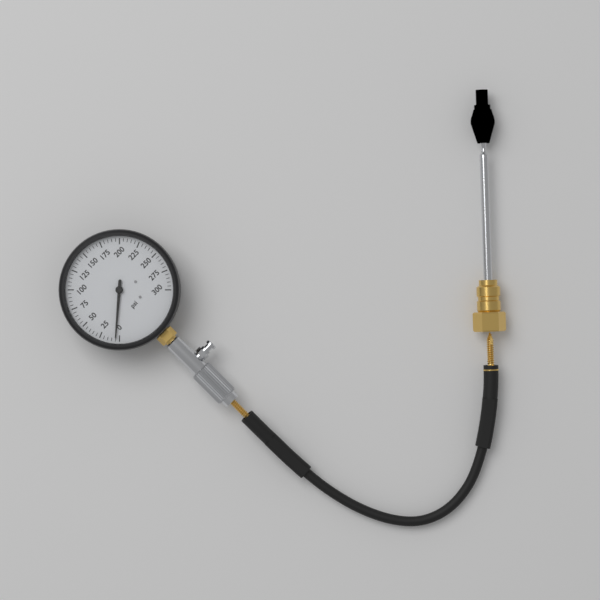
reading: 5 psi
